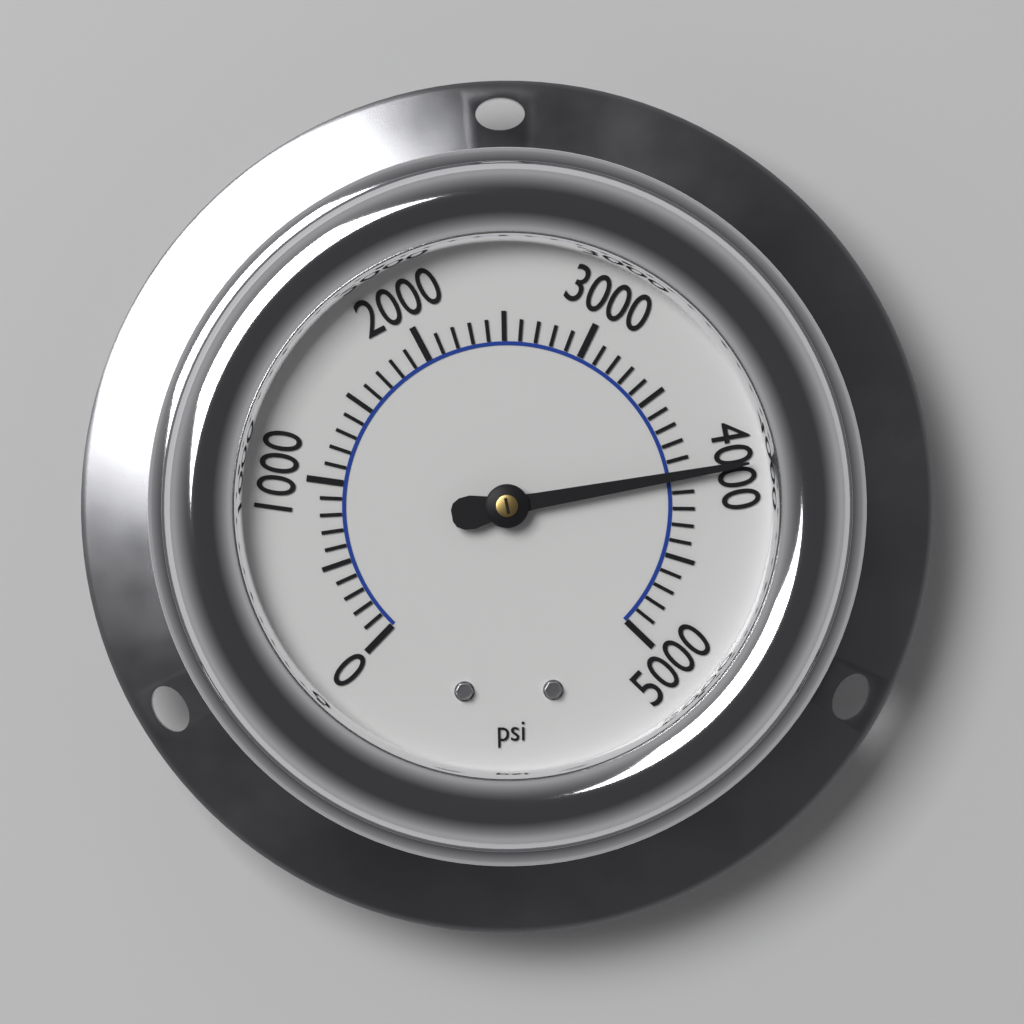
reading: 4000 psi
